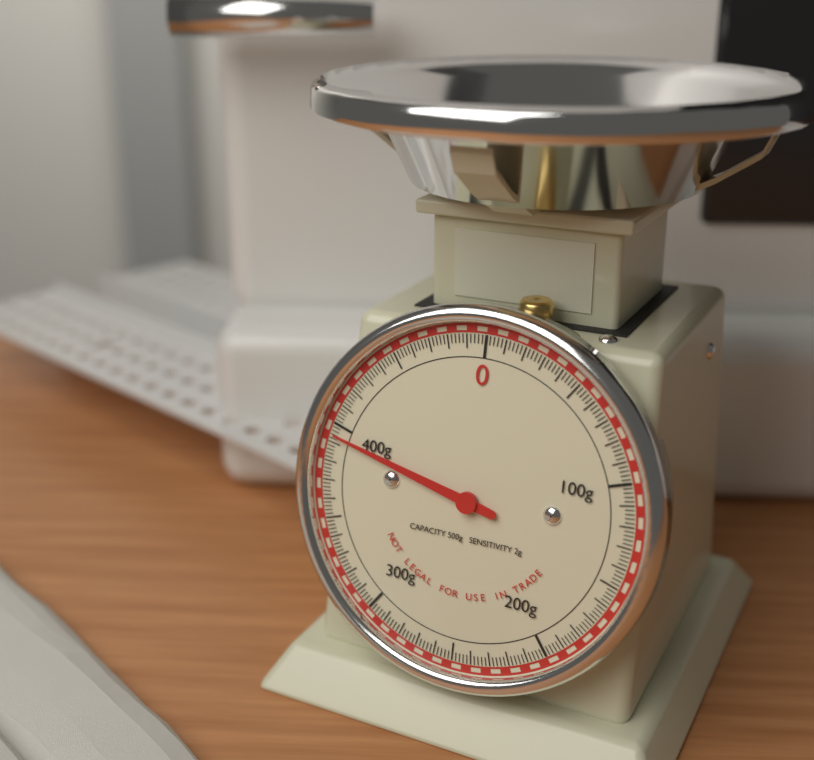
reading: 394 g
